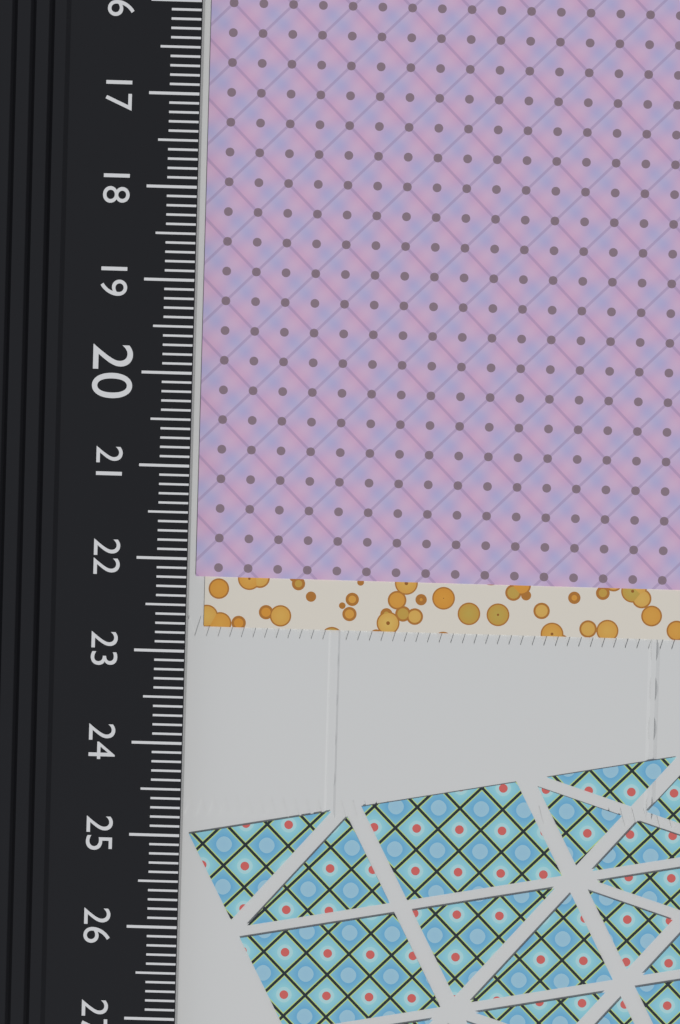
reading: 22.2 cm
